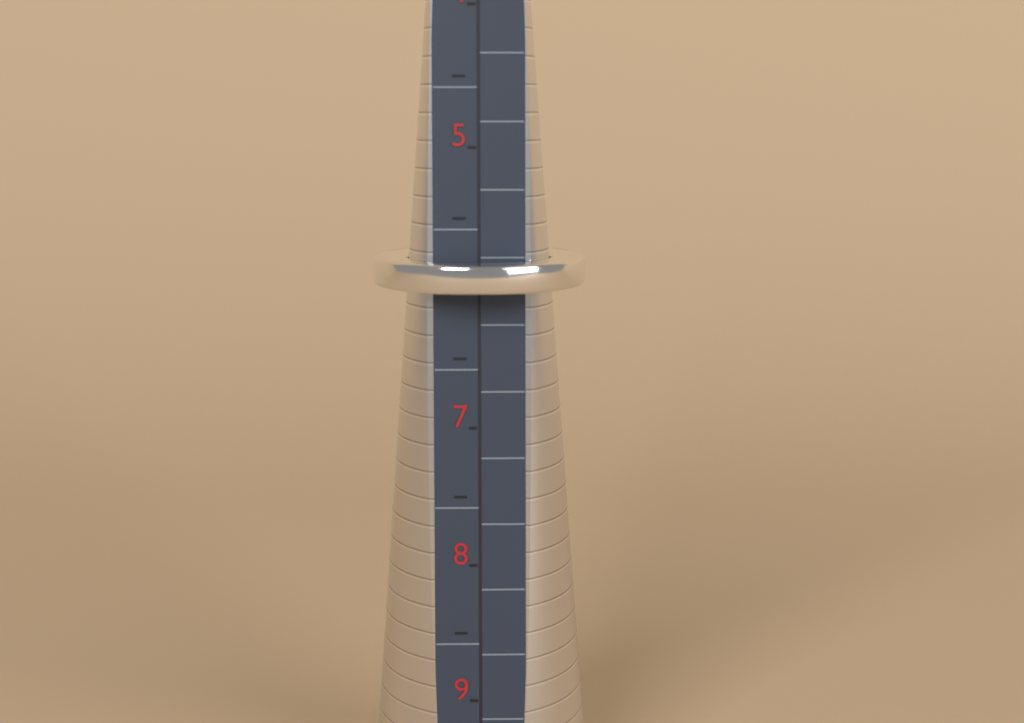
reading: 6.0 (no unit)
